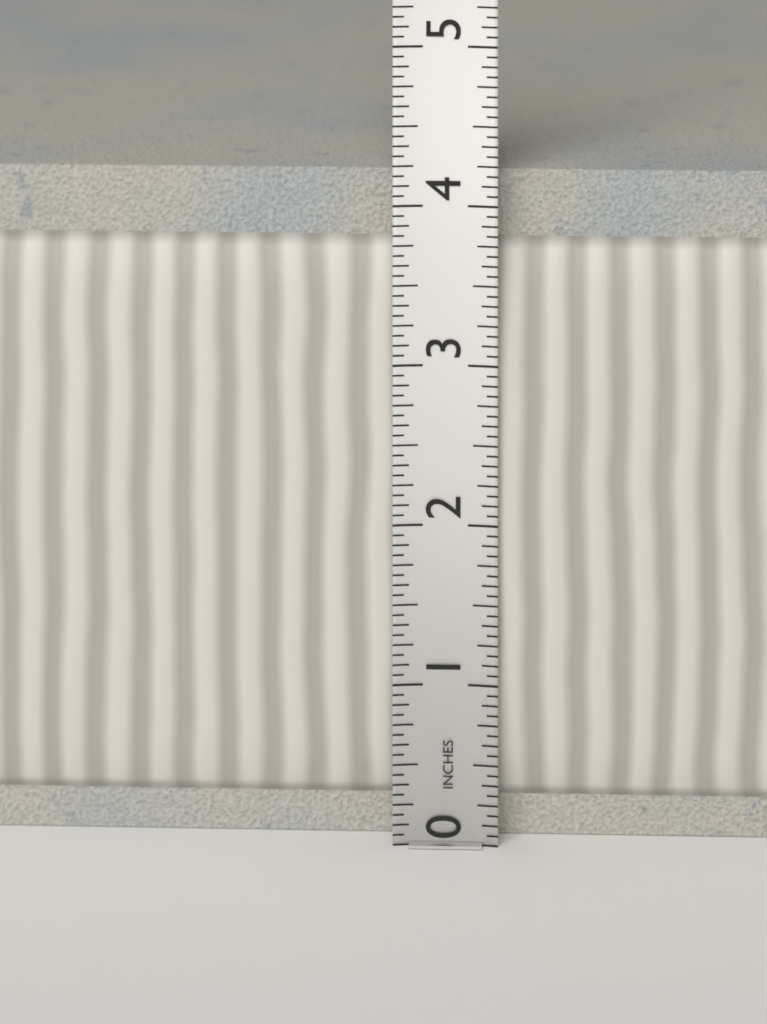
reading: 4.1875 in
